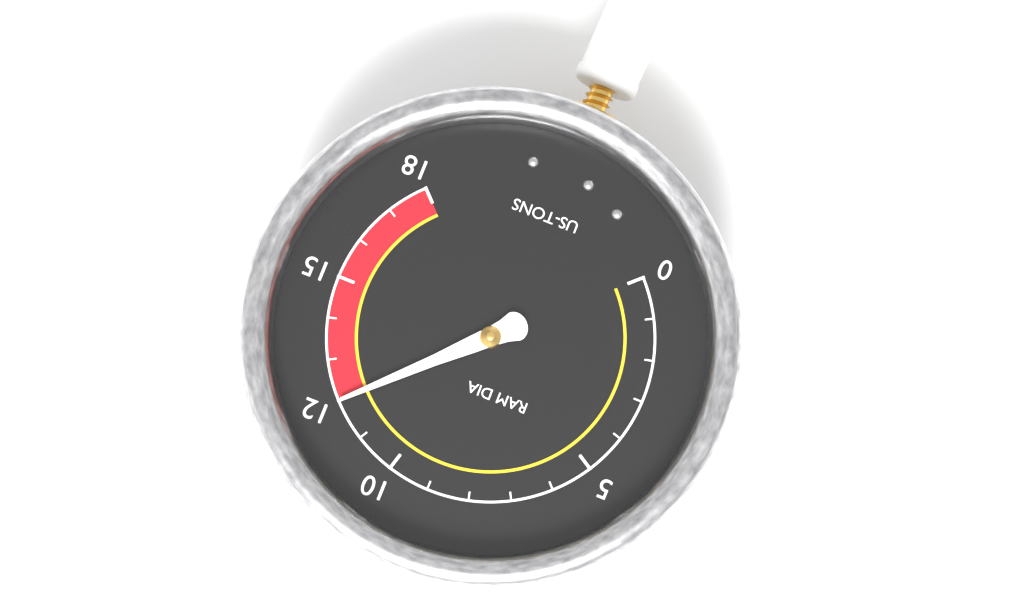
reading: 12 US-TONS
